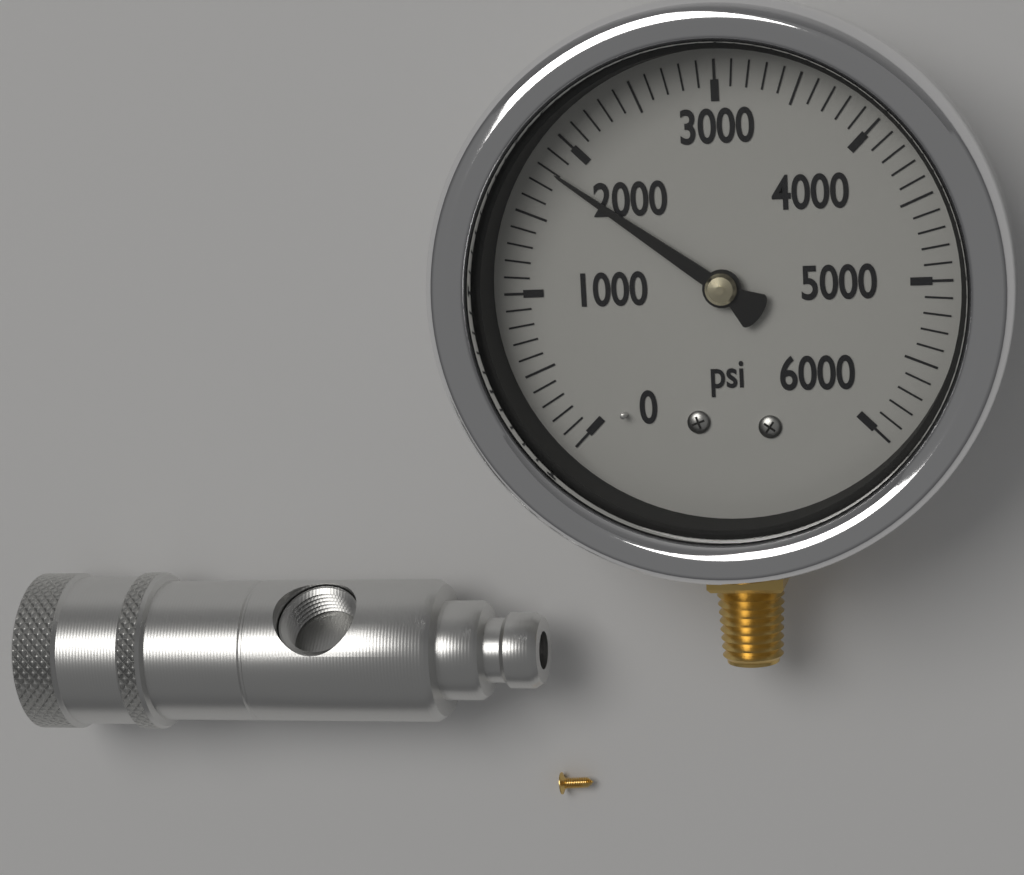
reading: 1800 psi
